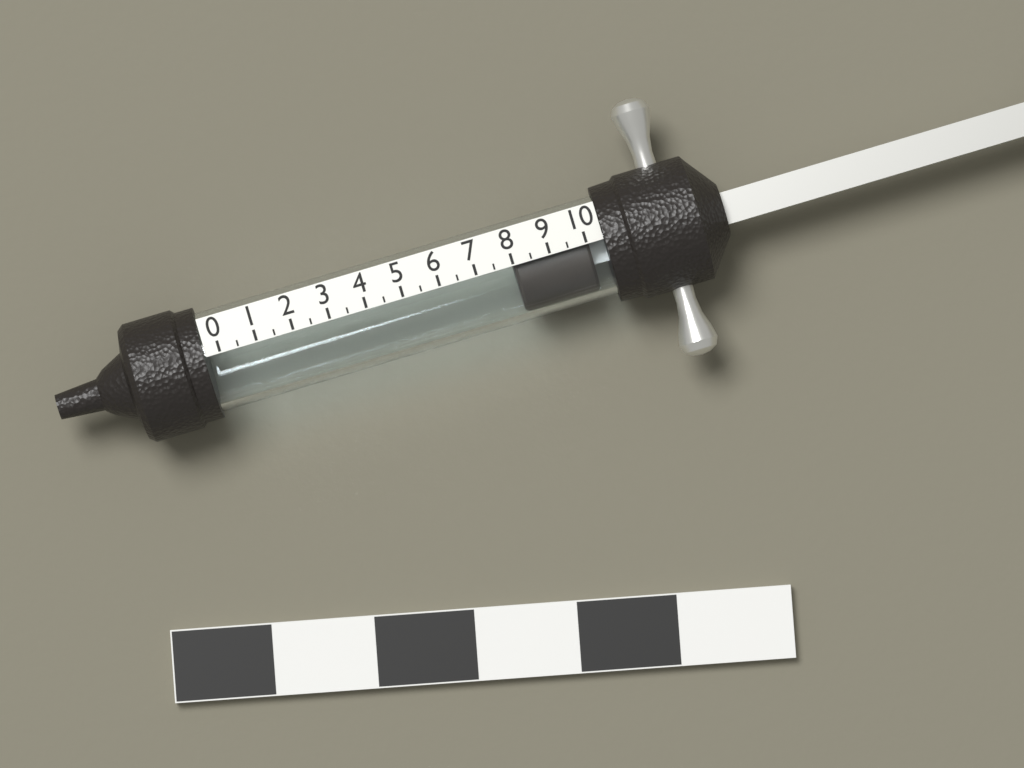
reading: 8.0 (no unit)
